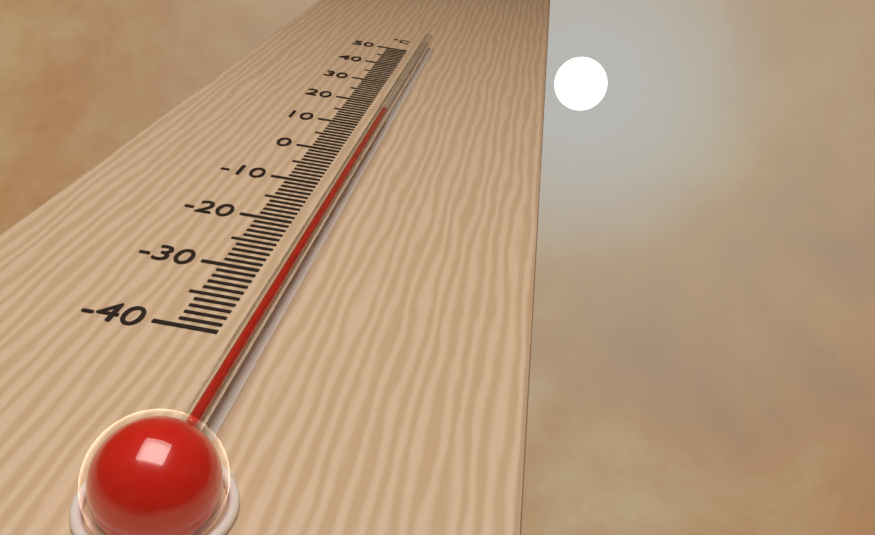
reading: 12 °C
